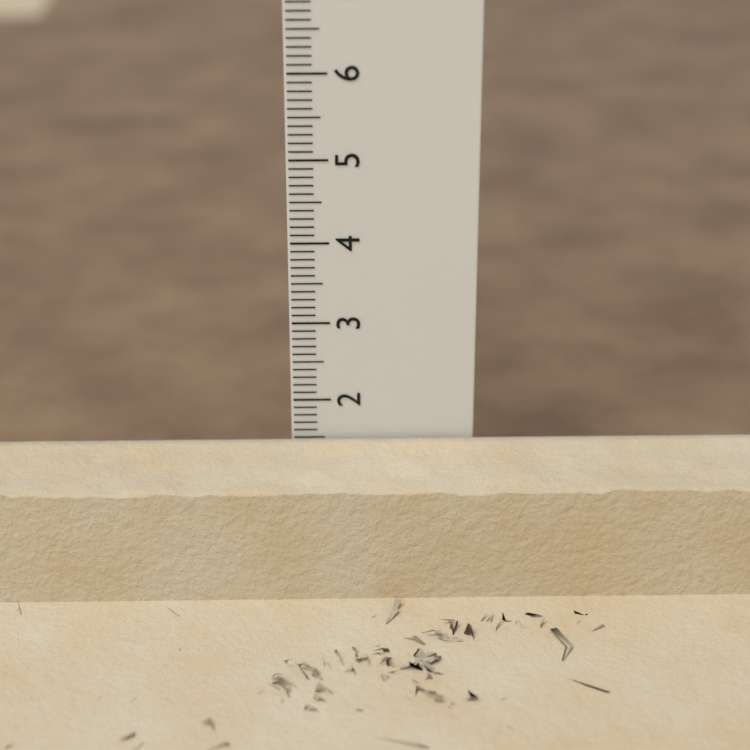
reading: 1.5 cm
